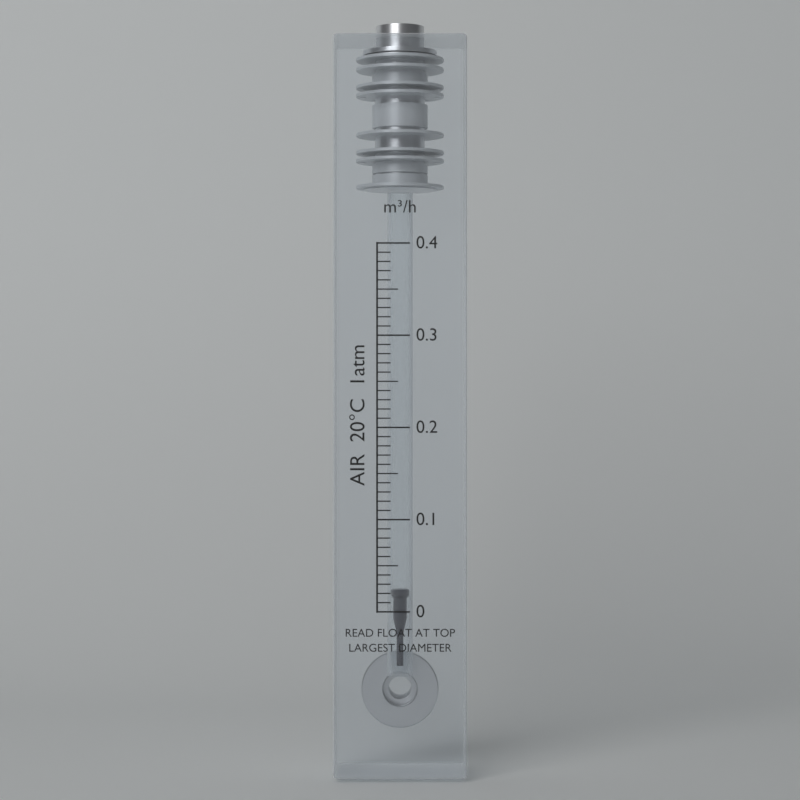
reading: 0.02 m³/h
